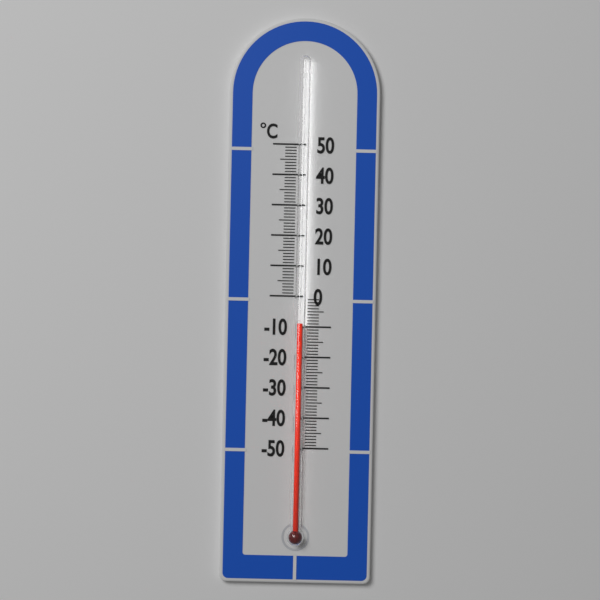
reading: -9 °C
